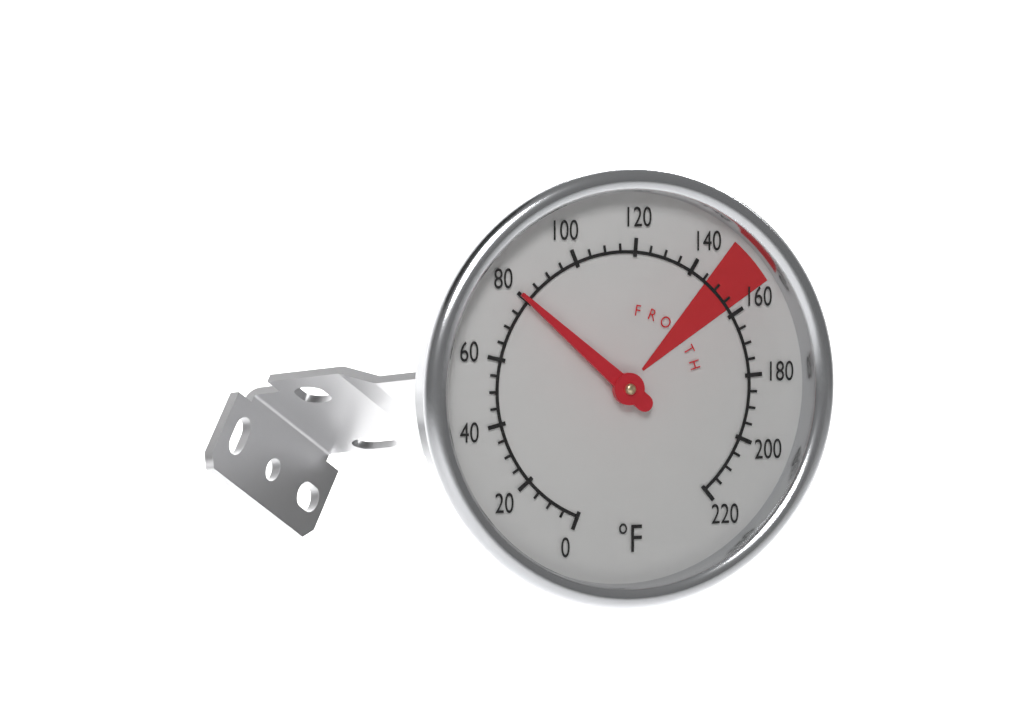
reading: 80 °F
